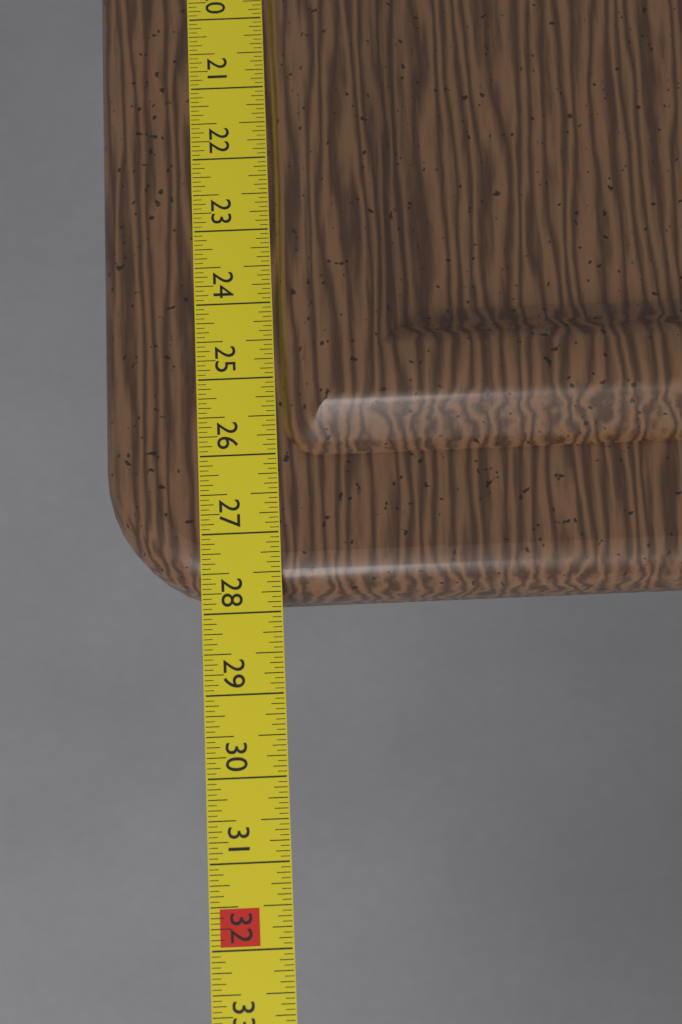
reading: 27.8125 in
